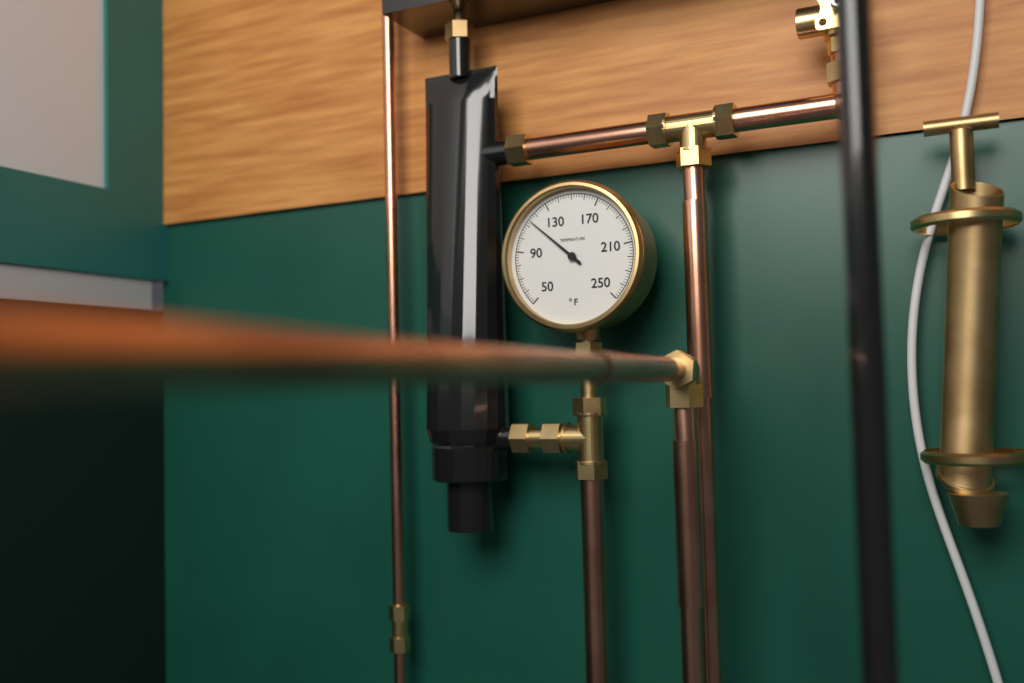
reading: 114 °F
